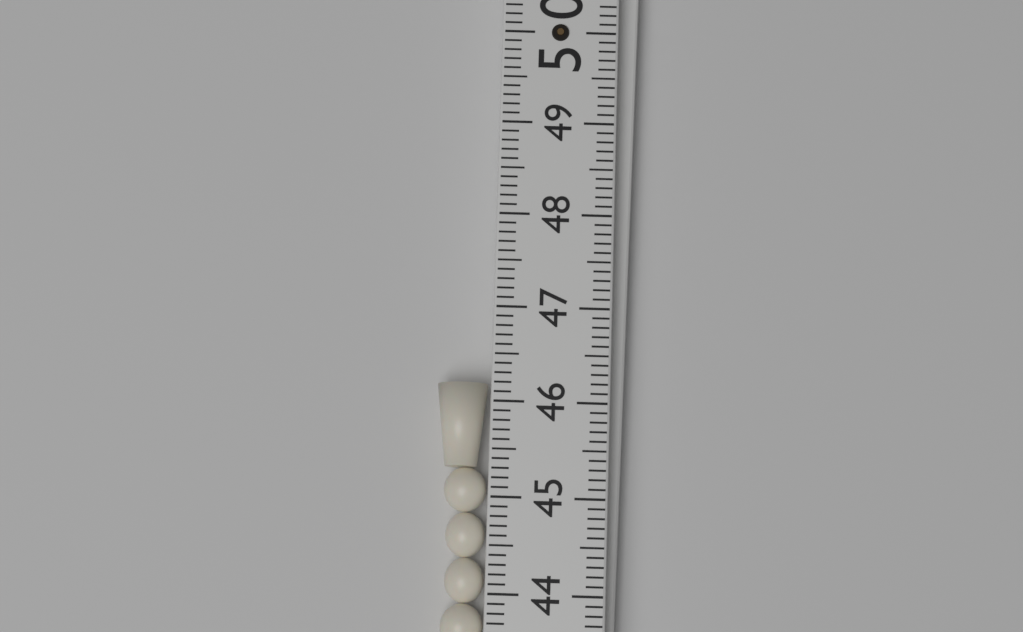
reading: 46.2 (no unit)
